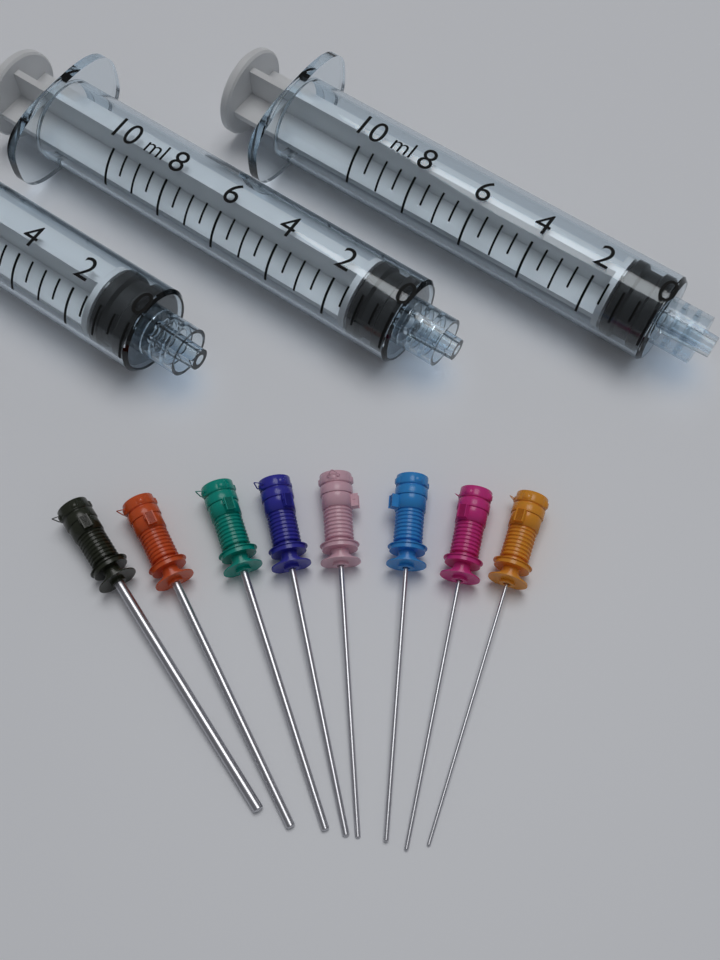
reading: 0.0 ml
